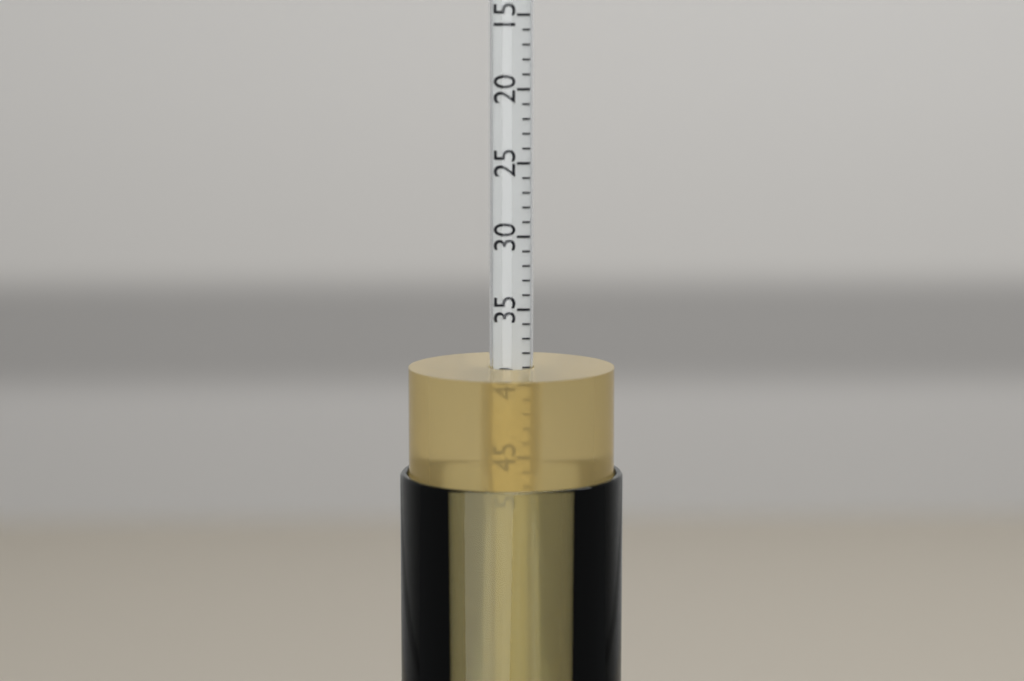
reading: 39 (no unit)
